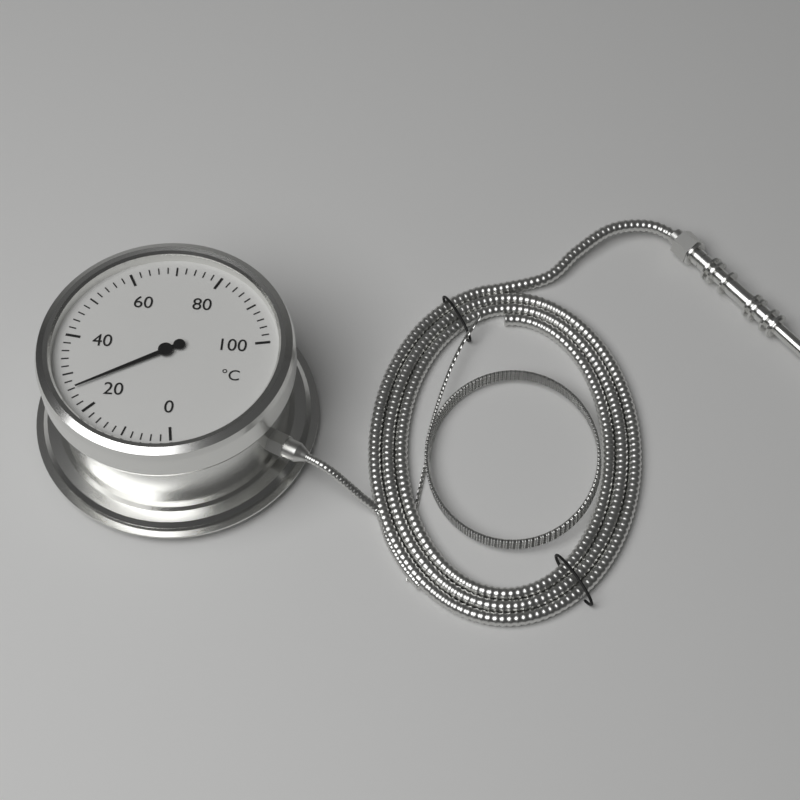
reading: 26 °C
